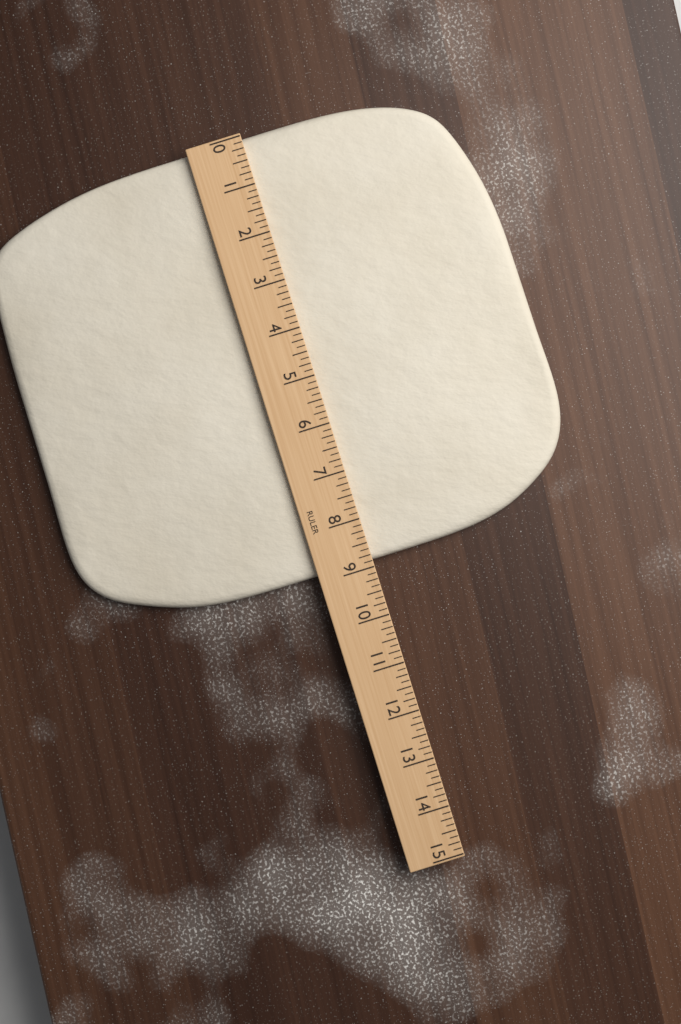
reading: 8.875 (no unit)
